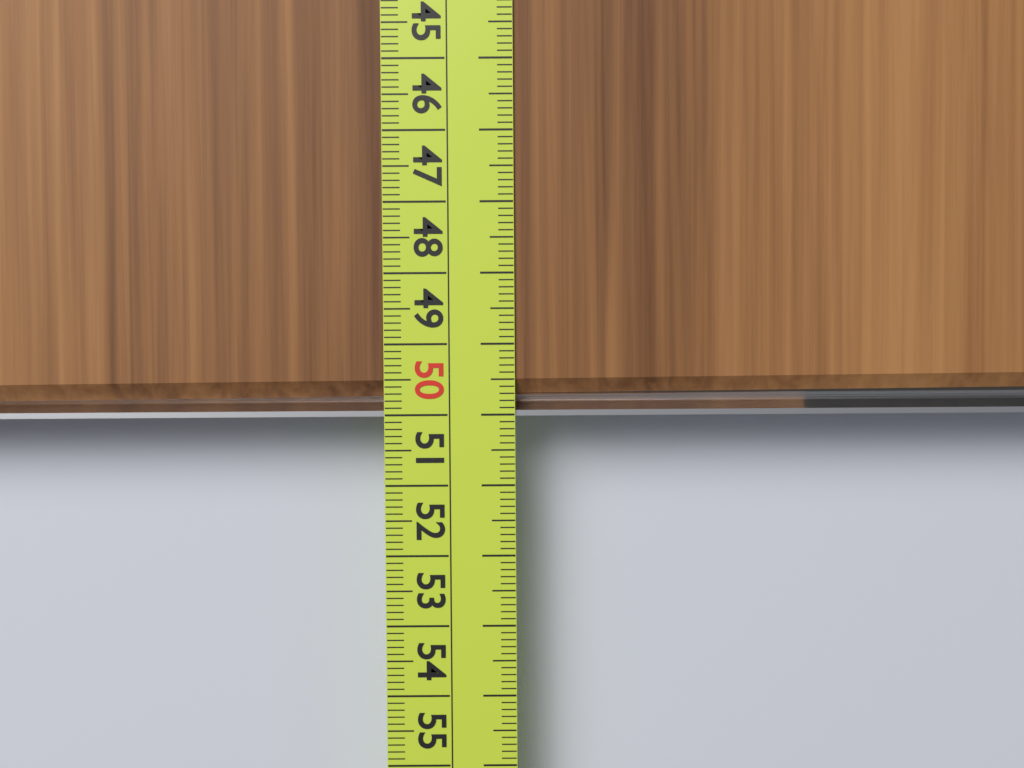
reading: 49.8 cm
